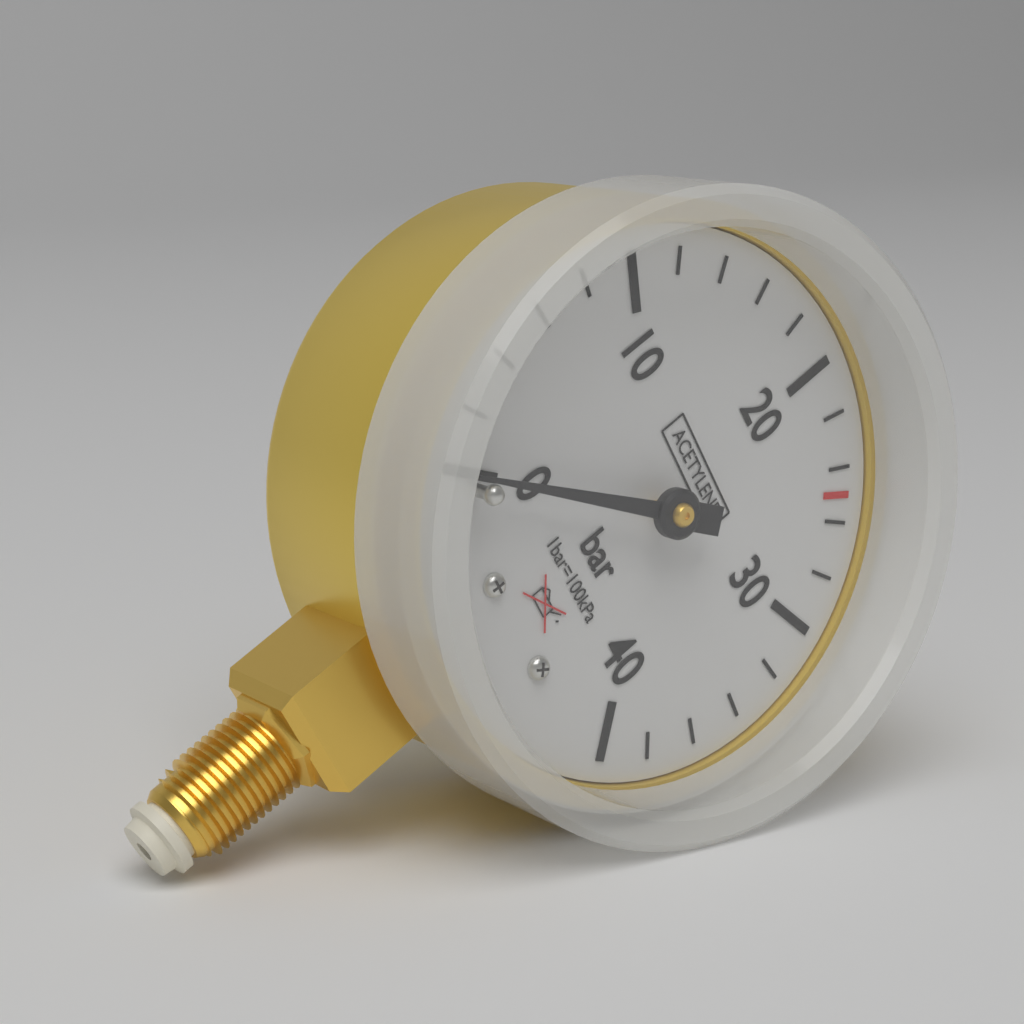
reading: 0 bar
